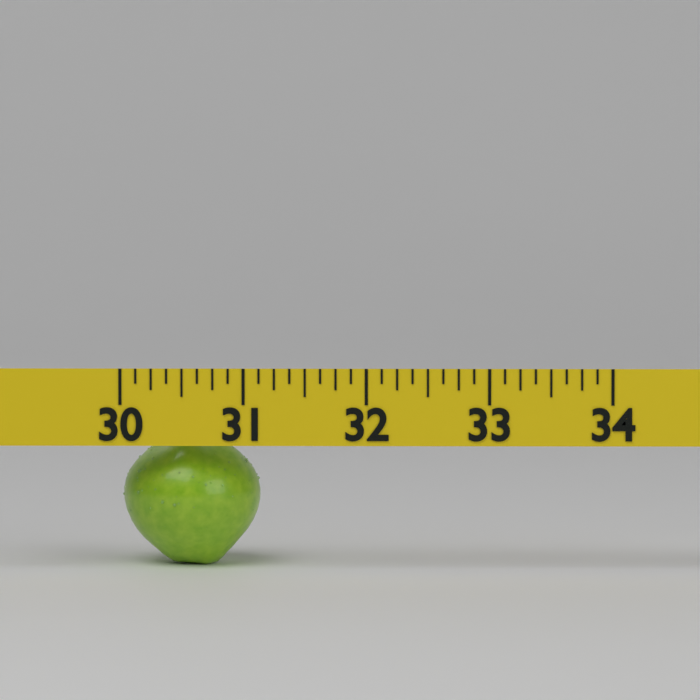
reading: 31.125 (no unit)
